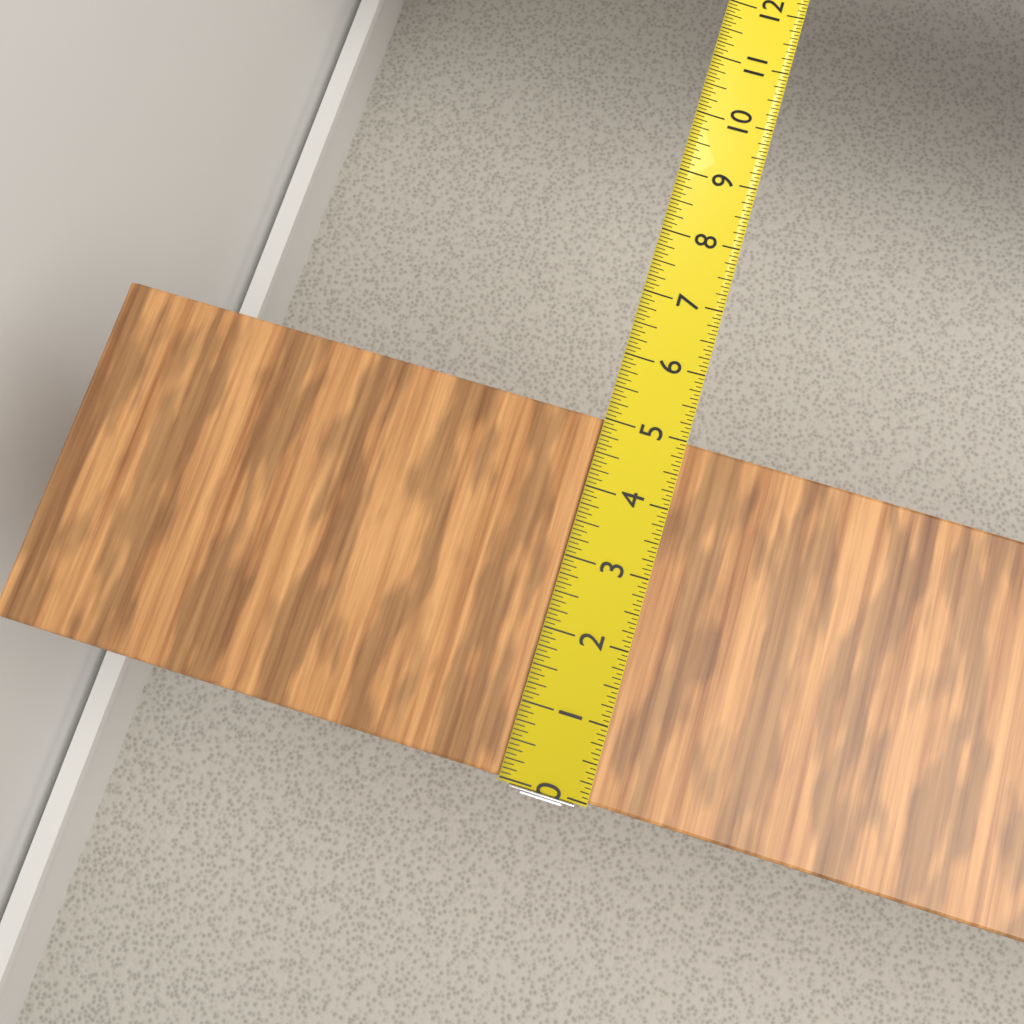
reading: 5.0000 in
